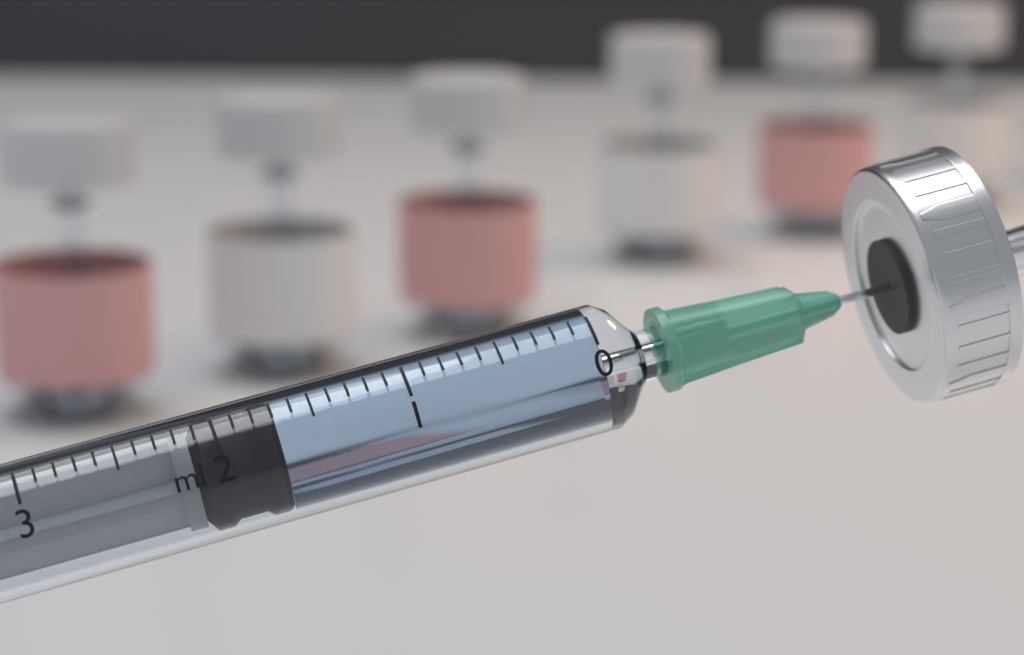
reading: 1.7 ml
